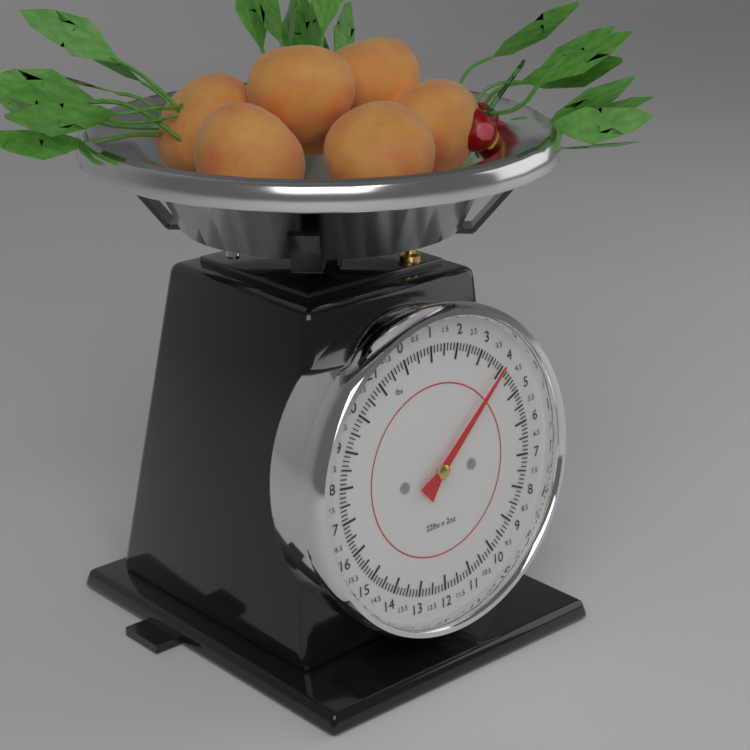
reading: 4.000 lbs
